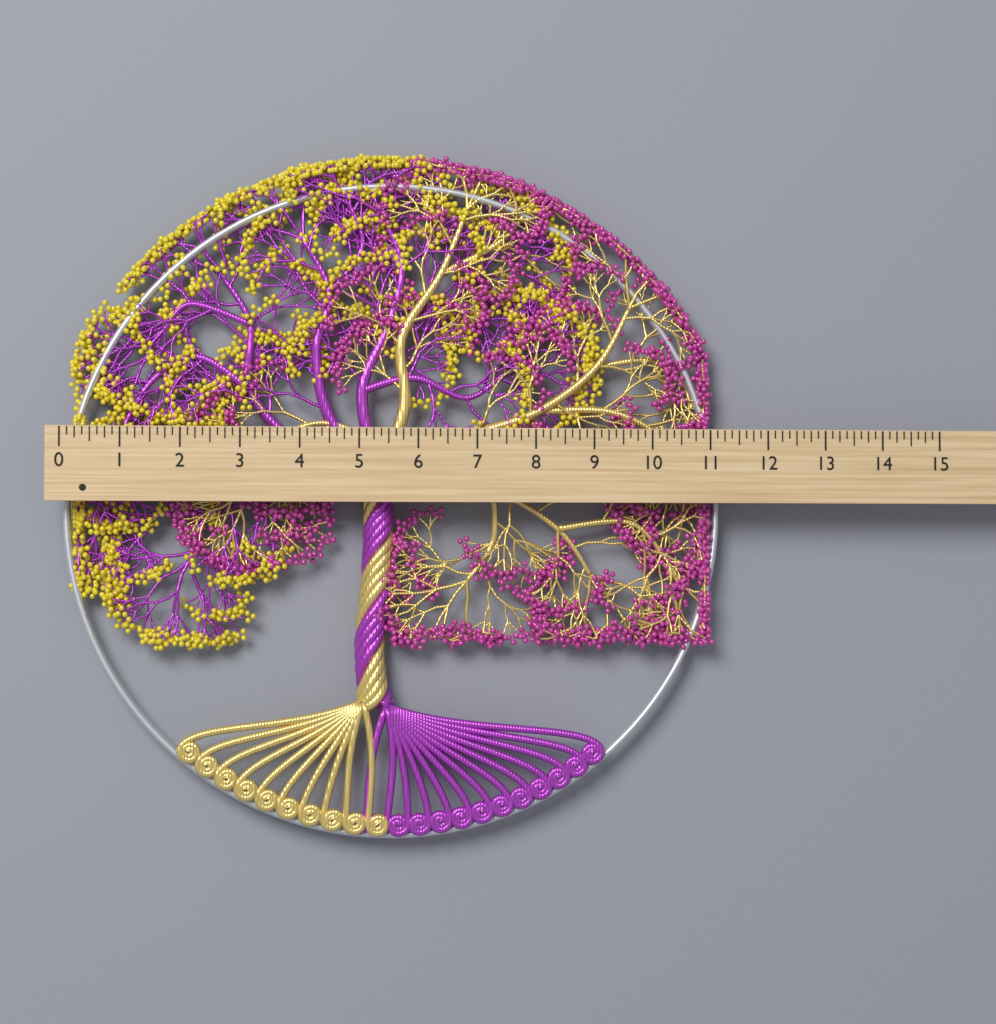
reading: 11.250 (no unit)
